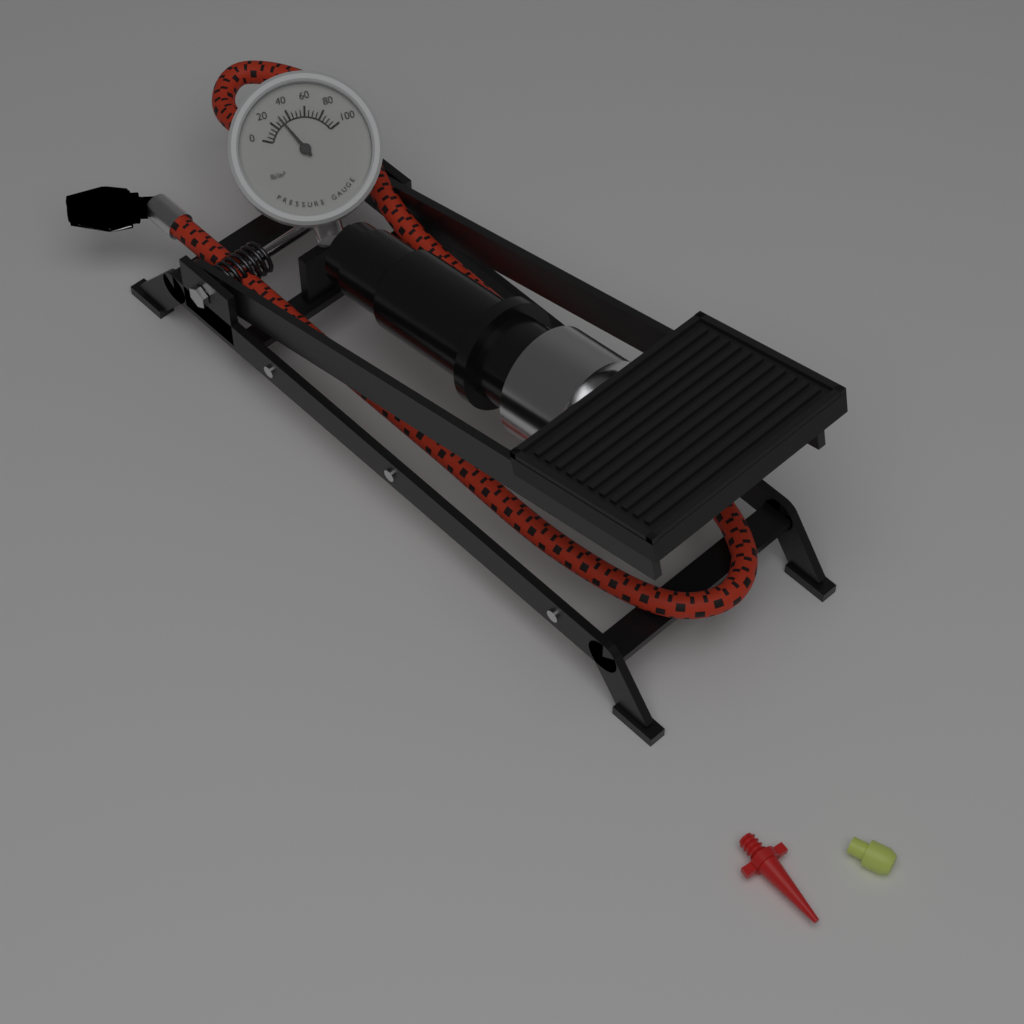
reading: 30 lb/in²
